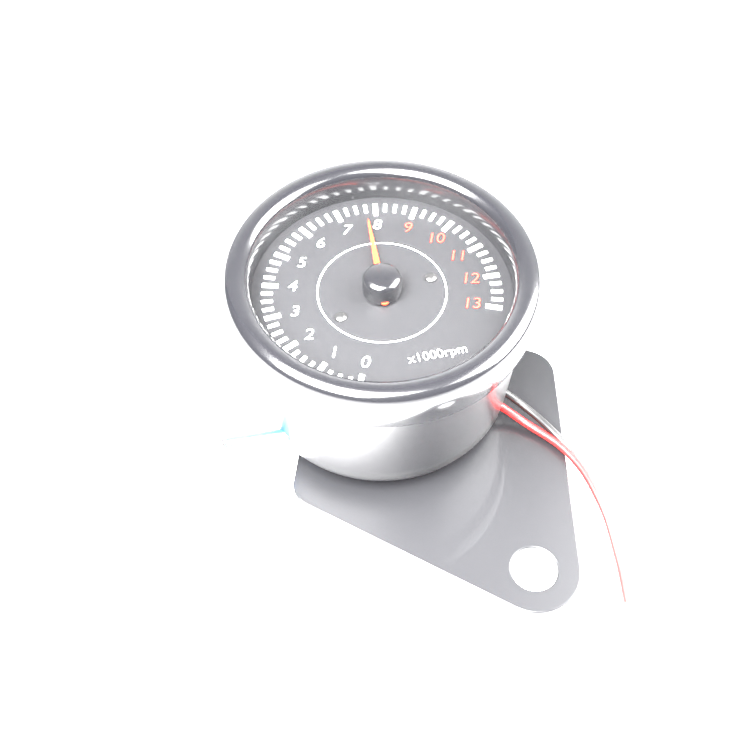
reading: 7.75 x1000 rpm
